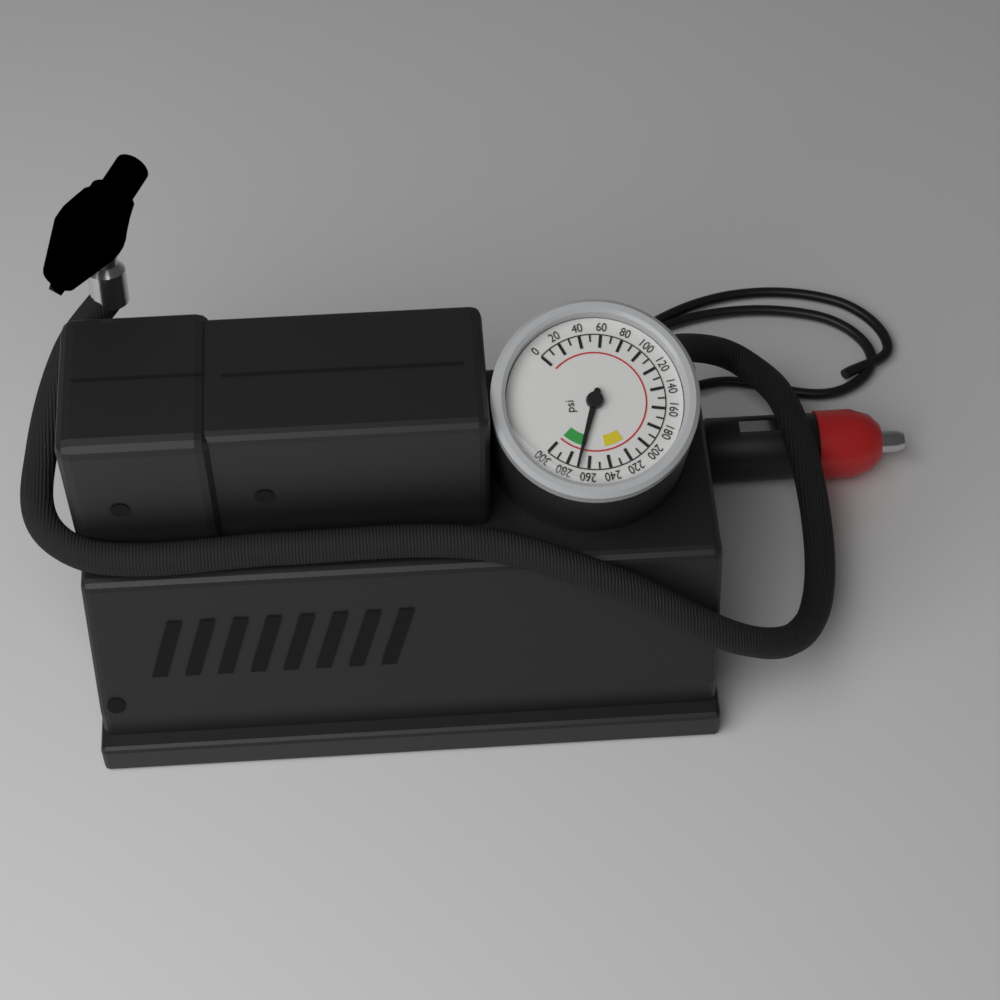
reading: 270 psi
